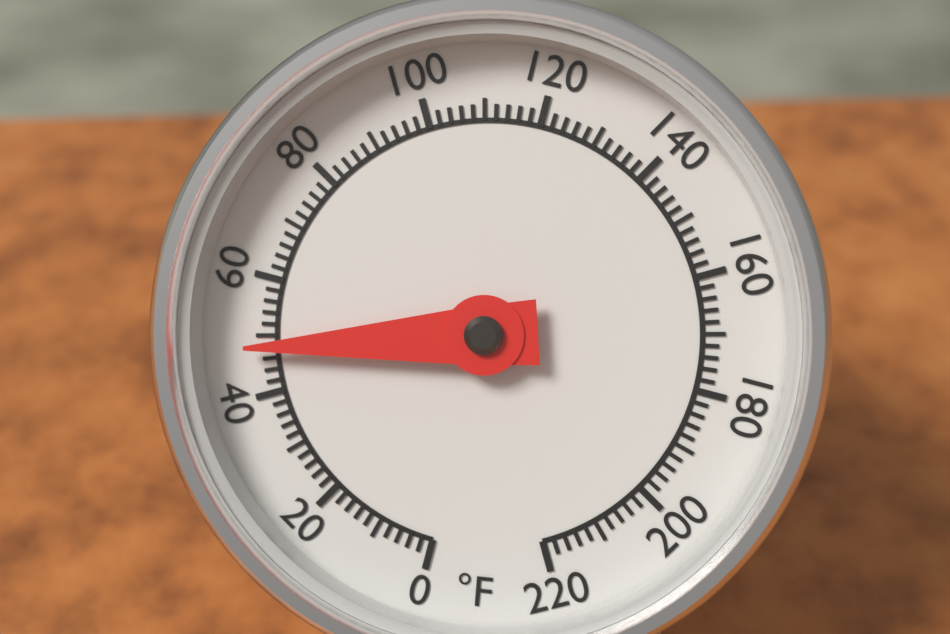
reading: 48 °F
